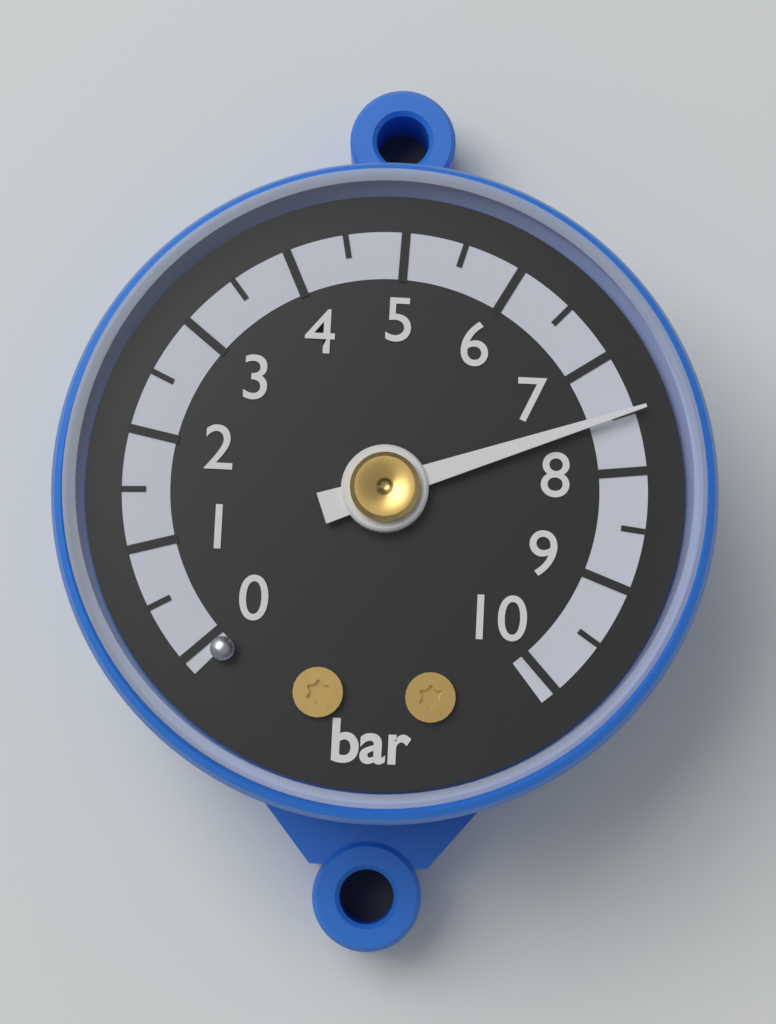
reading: 7.5 bar
